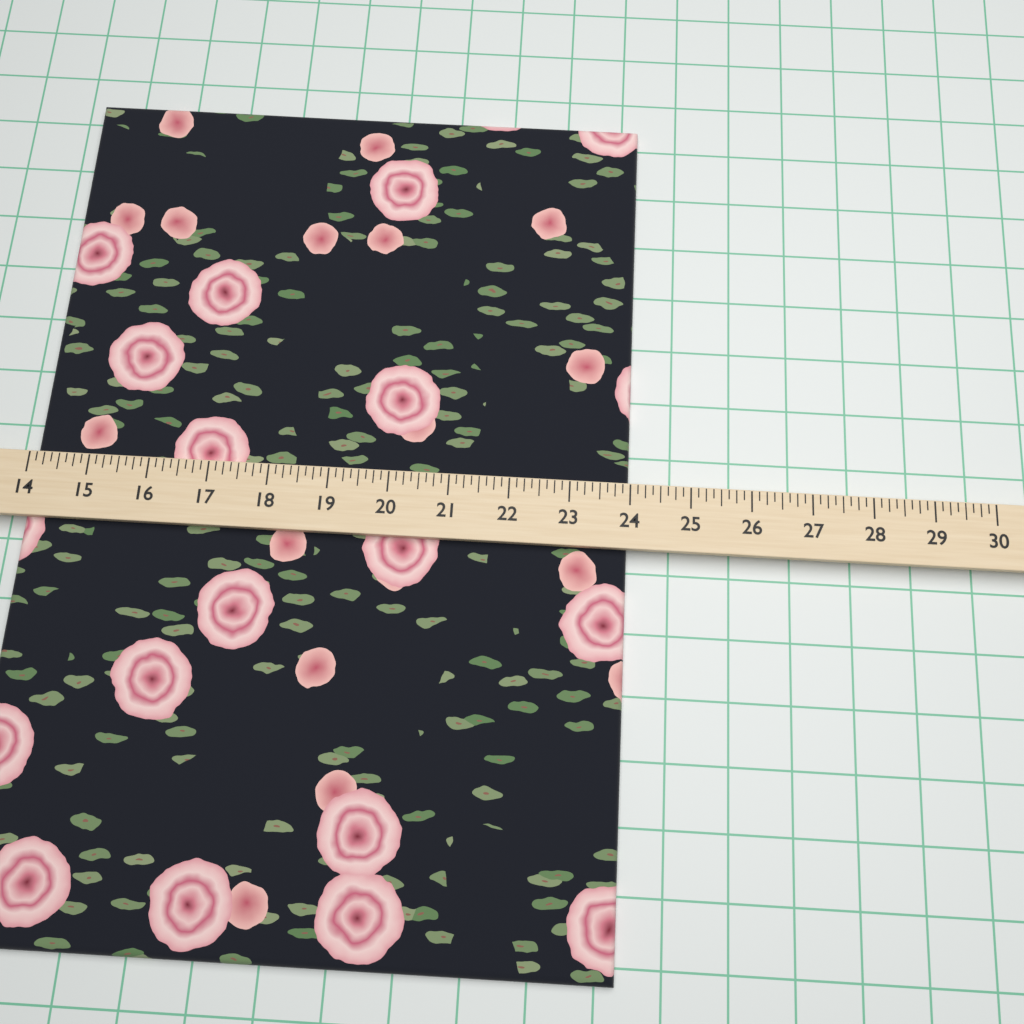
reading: 24.000 (no unit)
